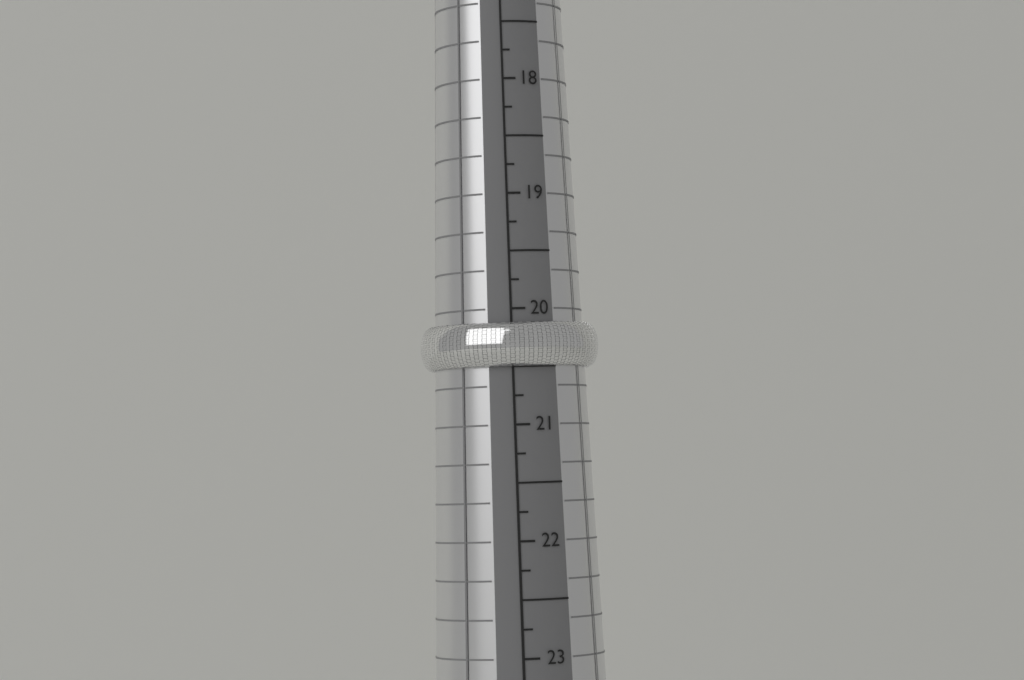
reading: 20.50 mm
